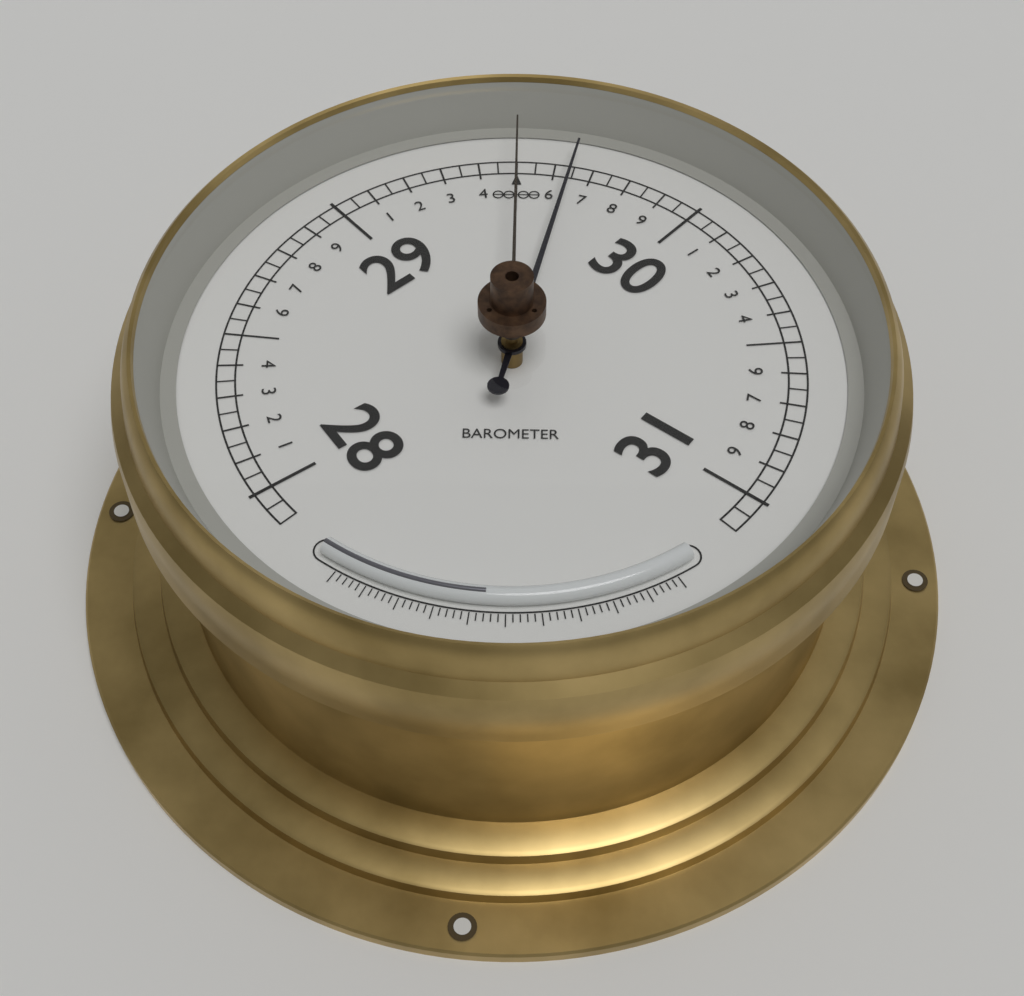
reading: 29.65 (no unit)
